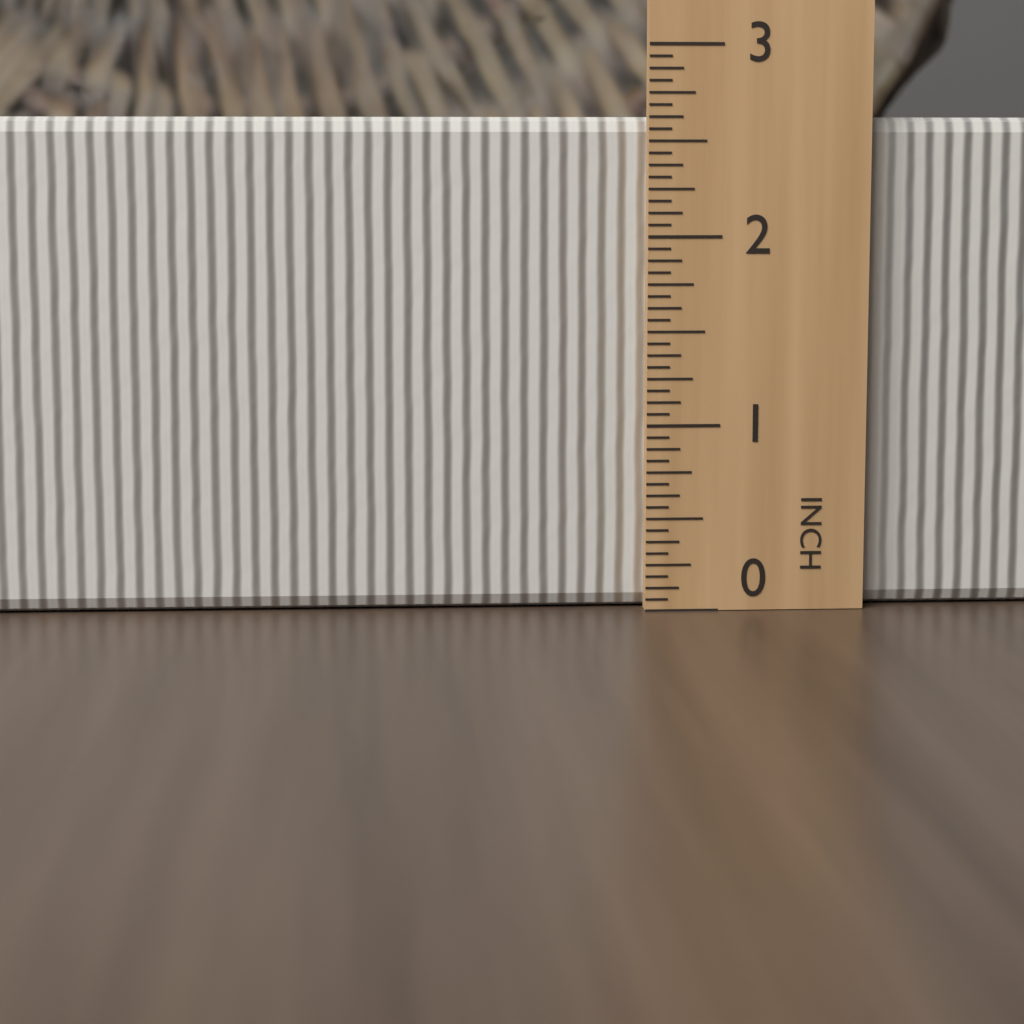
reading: 2.6250 in
